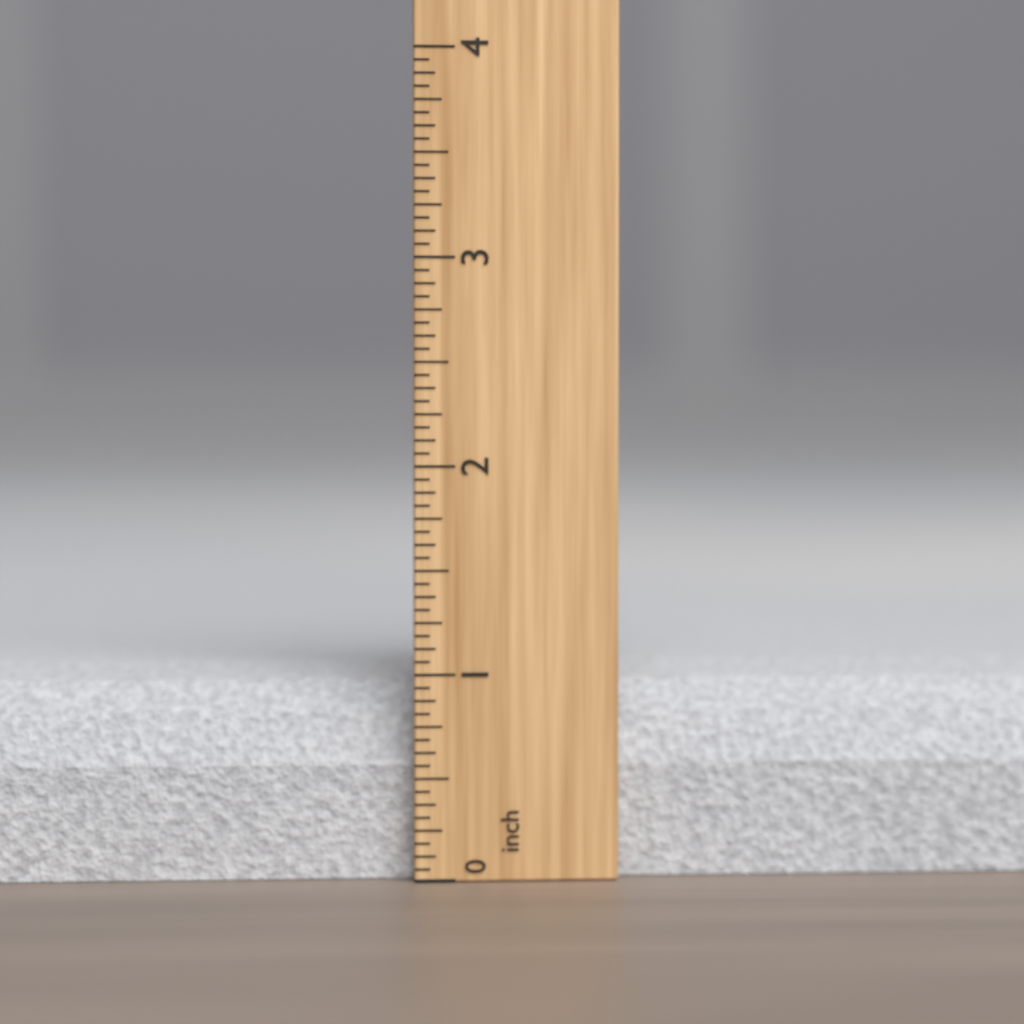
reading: 1.0000 inch
